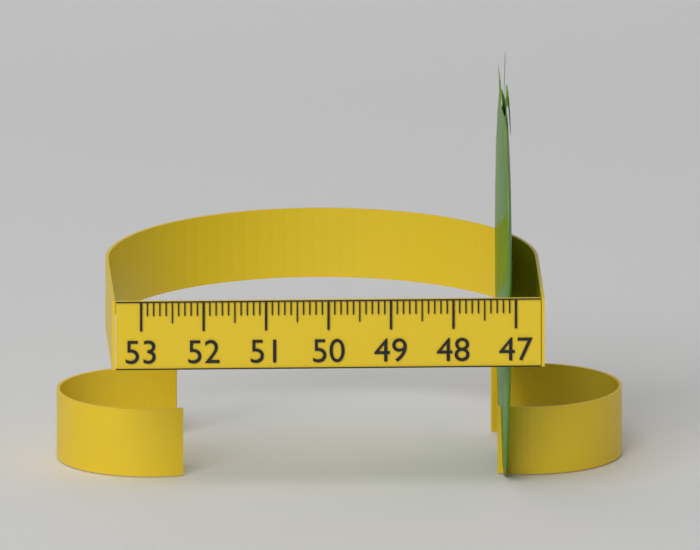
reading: 47.2 (no unit)
